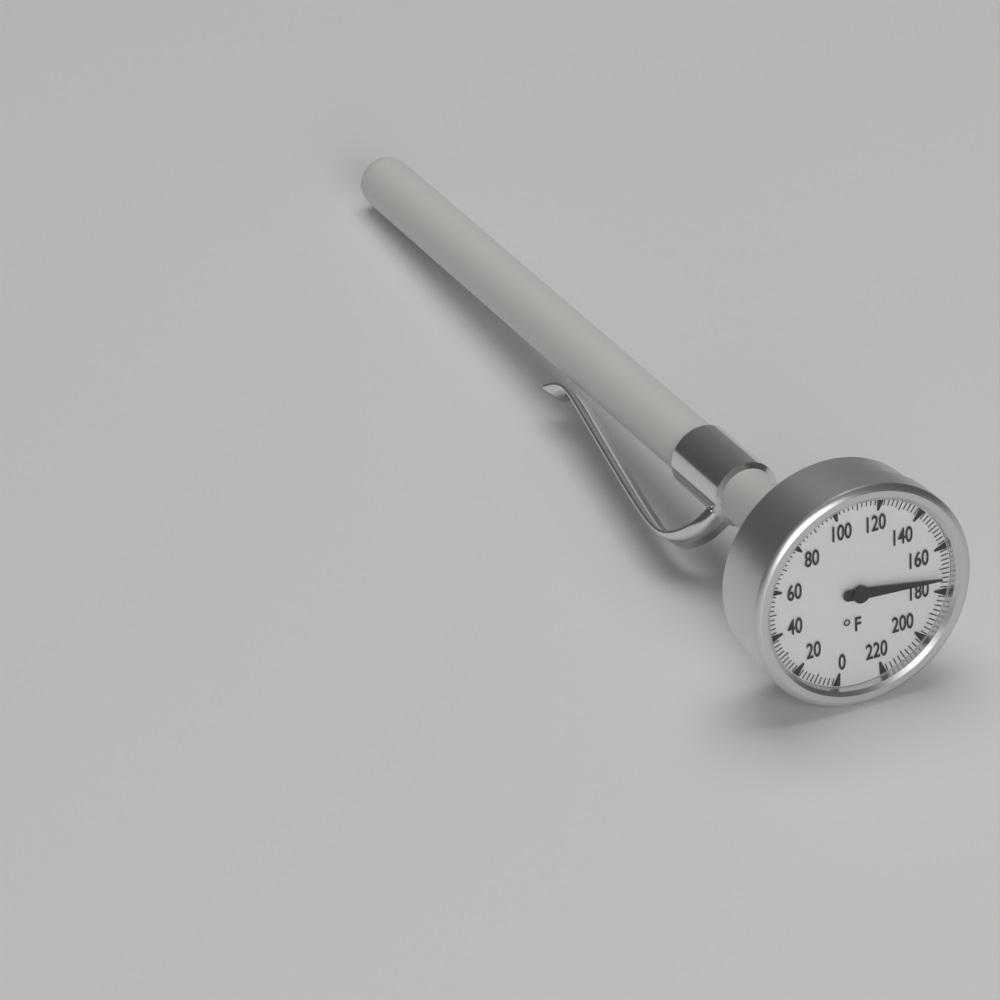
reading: 174 °F
